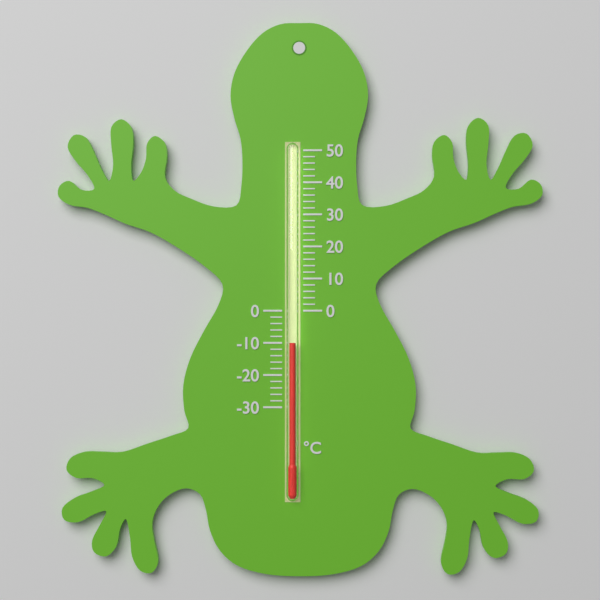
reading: -10 °C
